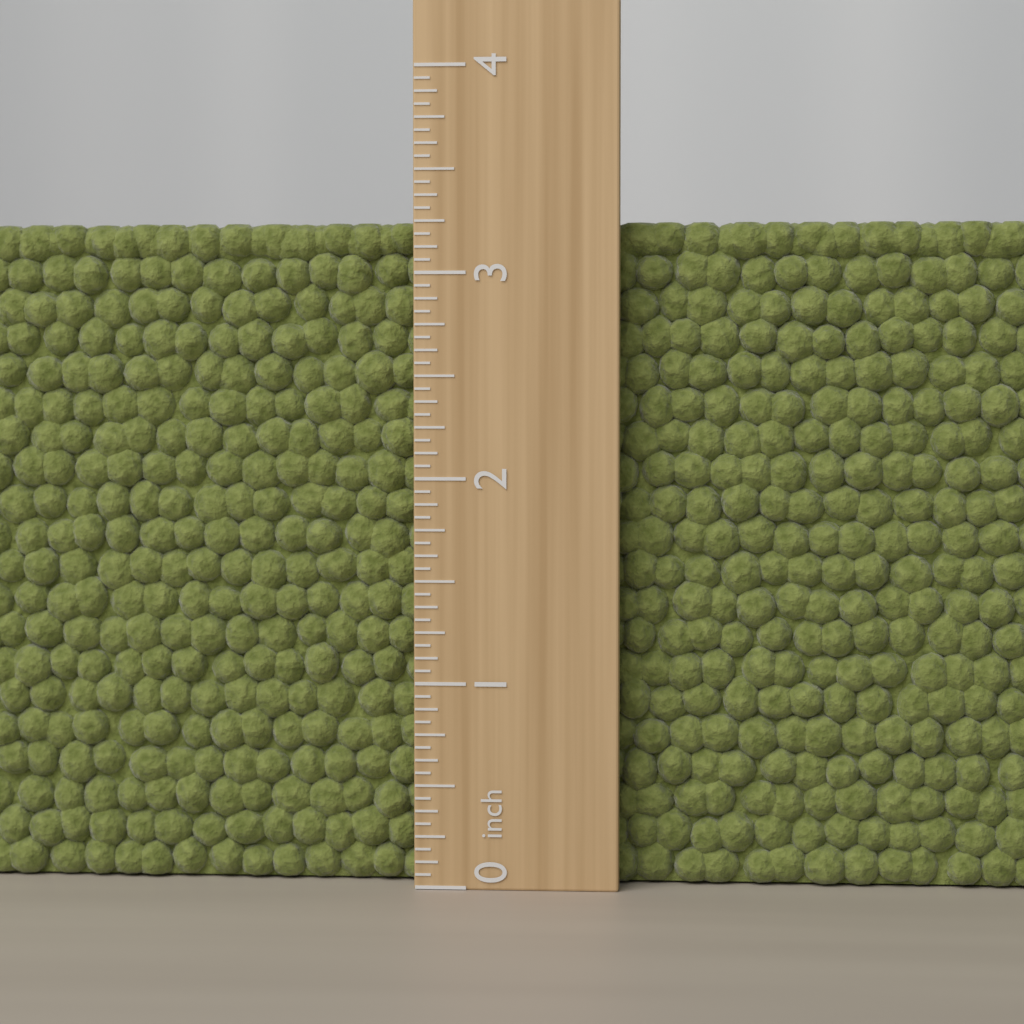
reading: 3.2500 inch
